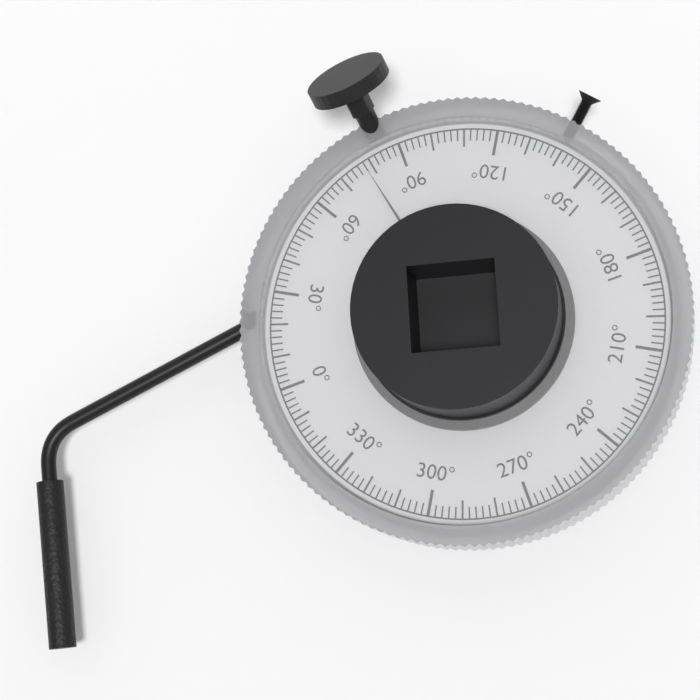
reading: 78 °
